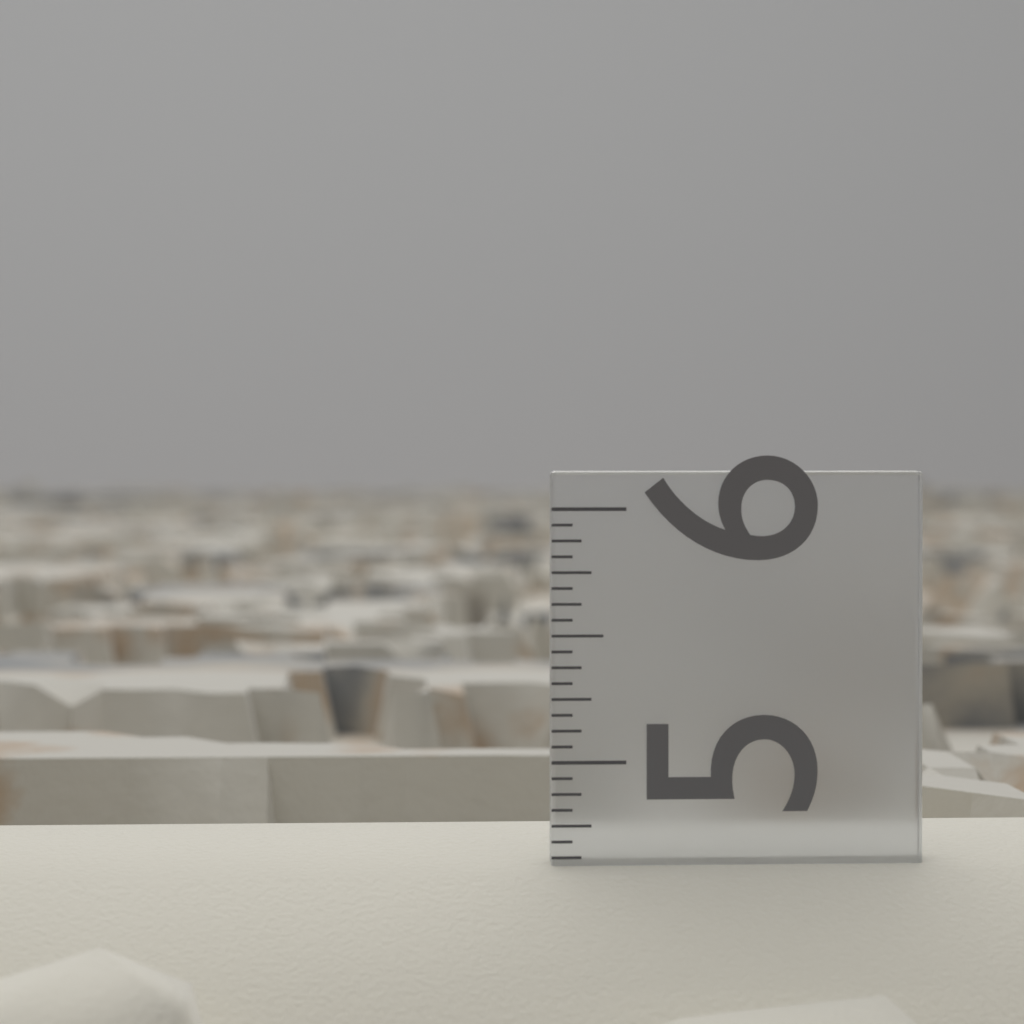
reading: 4.6875 in
